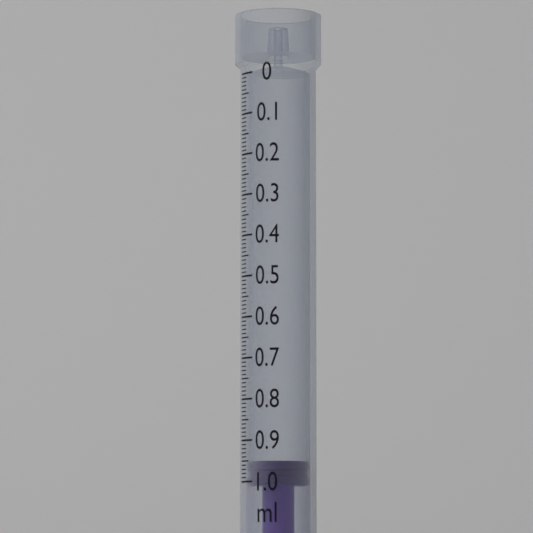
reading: 0.95 ml
